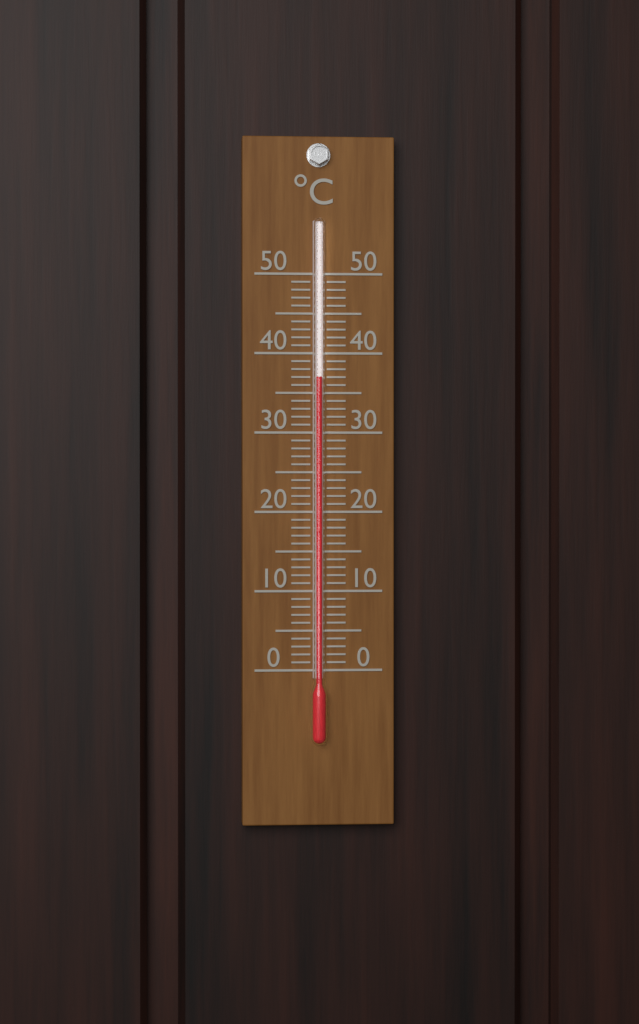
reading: 37 °C
